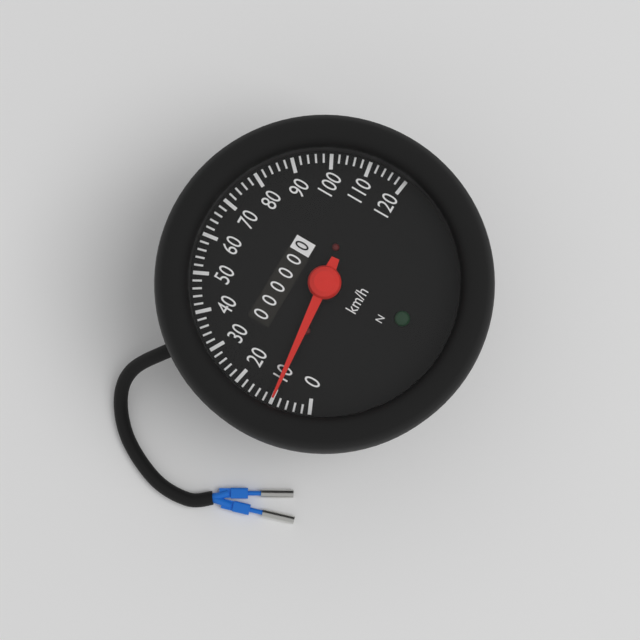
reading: 10 km/h
